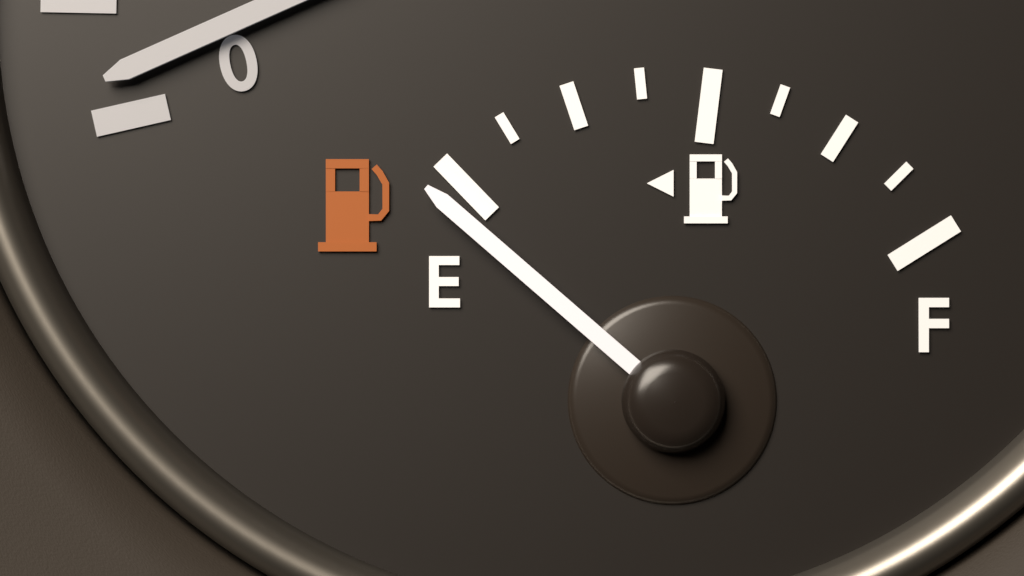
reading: -0.050 (no unit)
